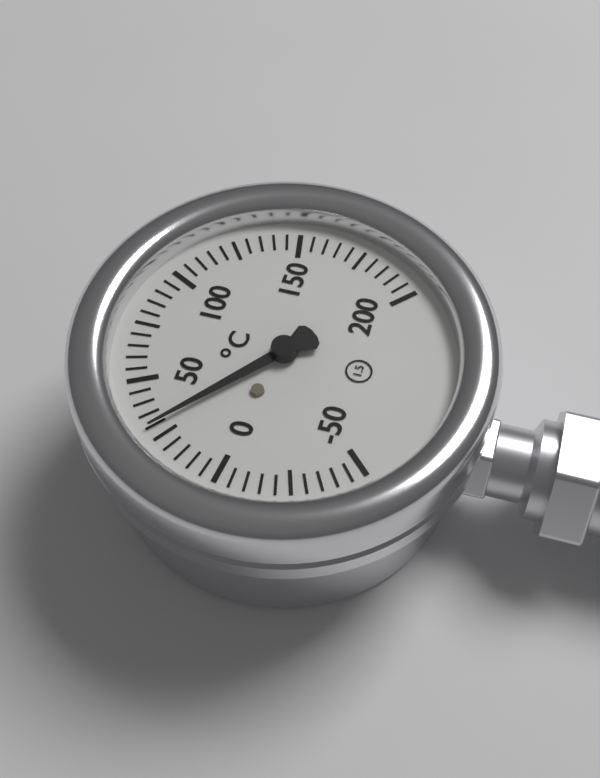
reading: 30 °C
